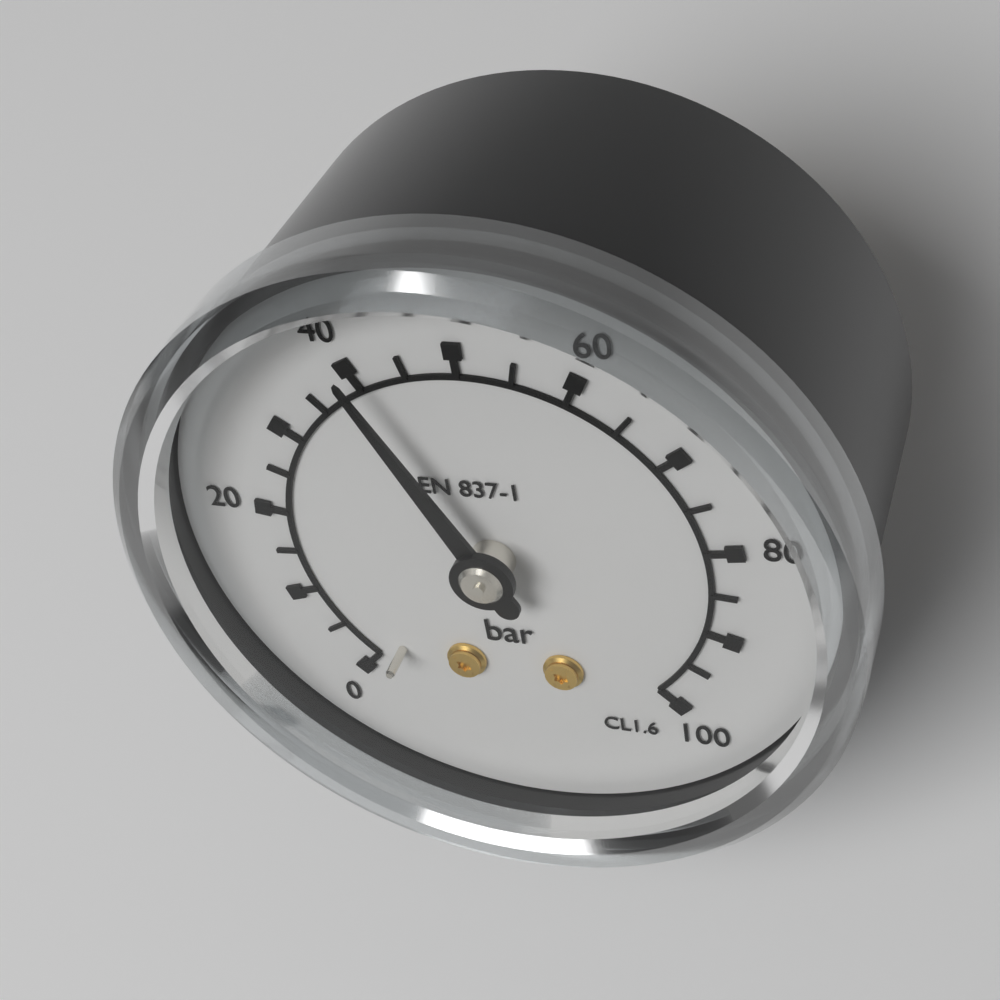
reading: 40 bar
